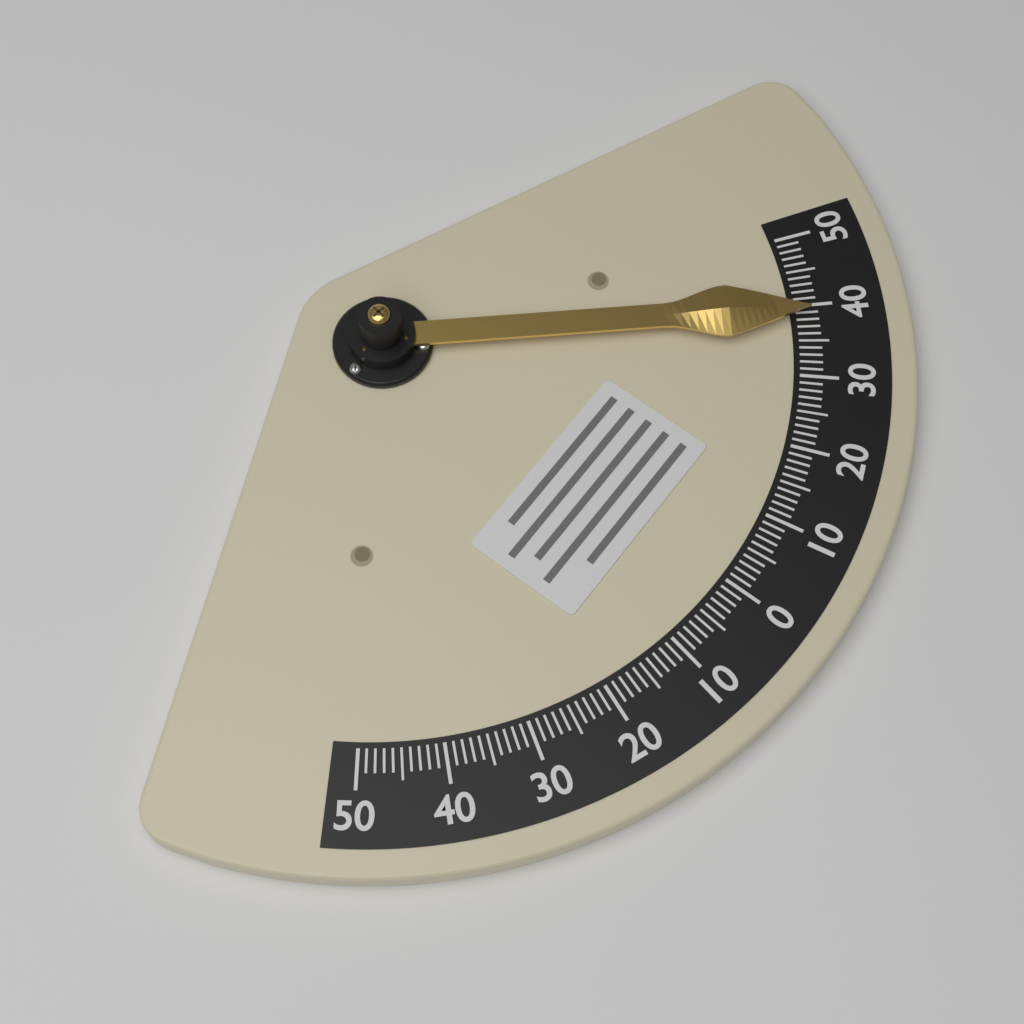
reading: 39 (no unit)
